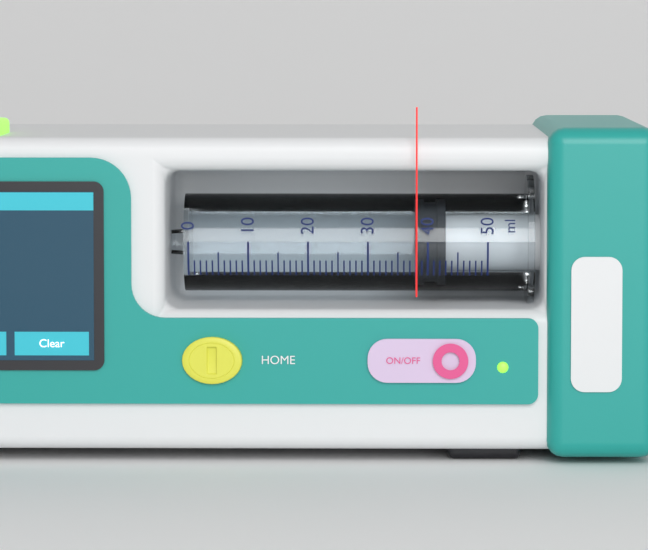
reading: 38 ml
